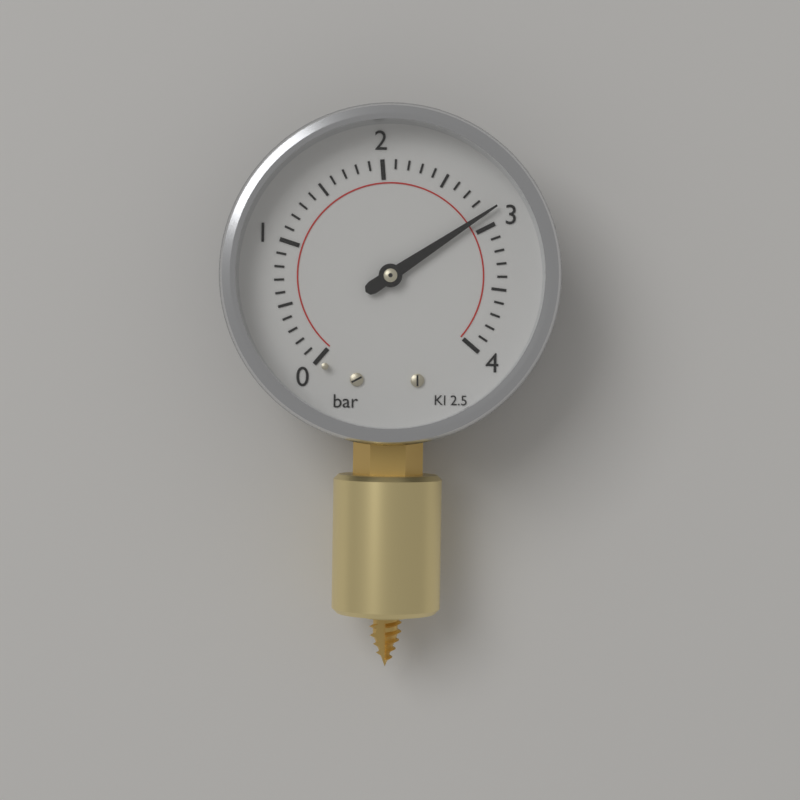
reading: 2.9 bar
